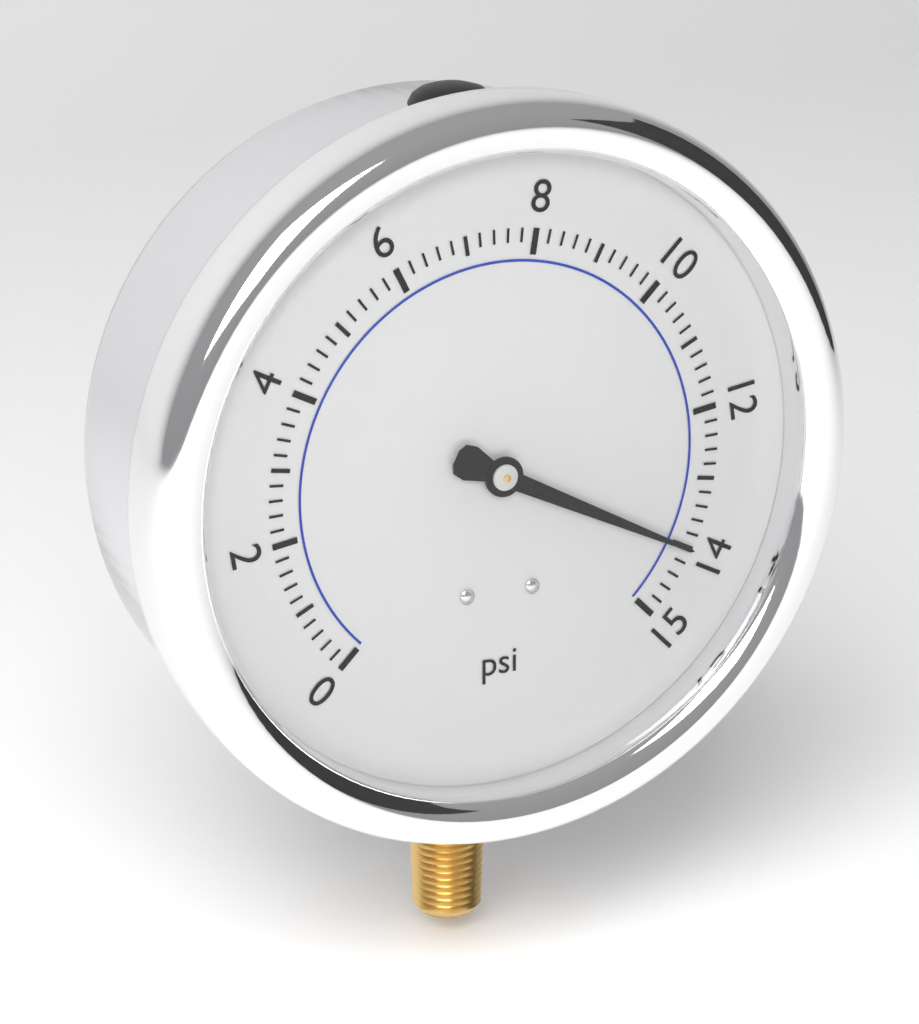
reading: 14.0 psi
